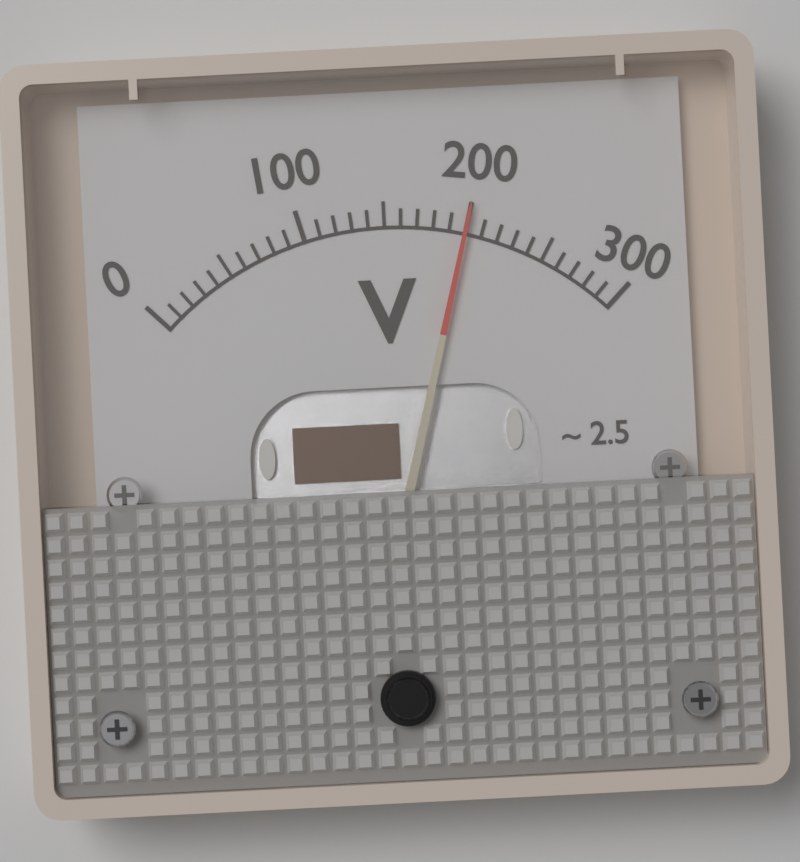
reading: 200 V
